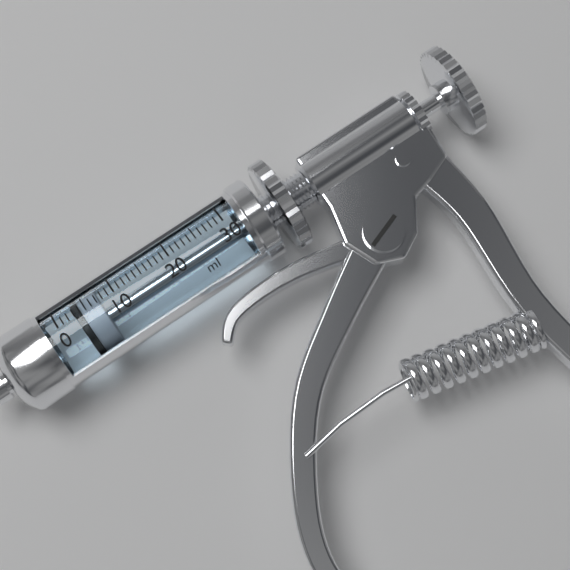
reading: 3 ml
